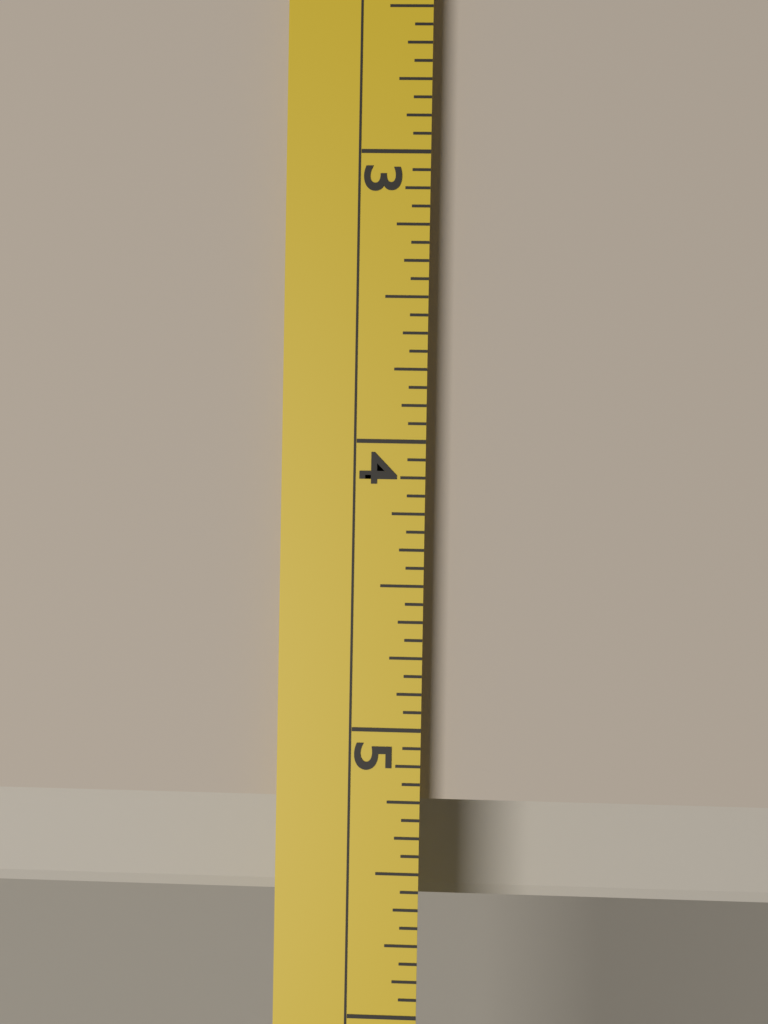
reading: 5.2500 (no unit)
